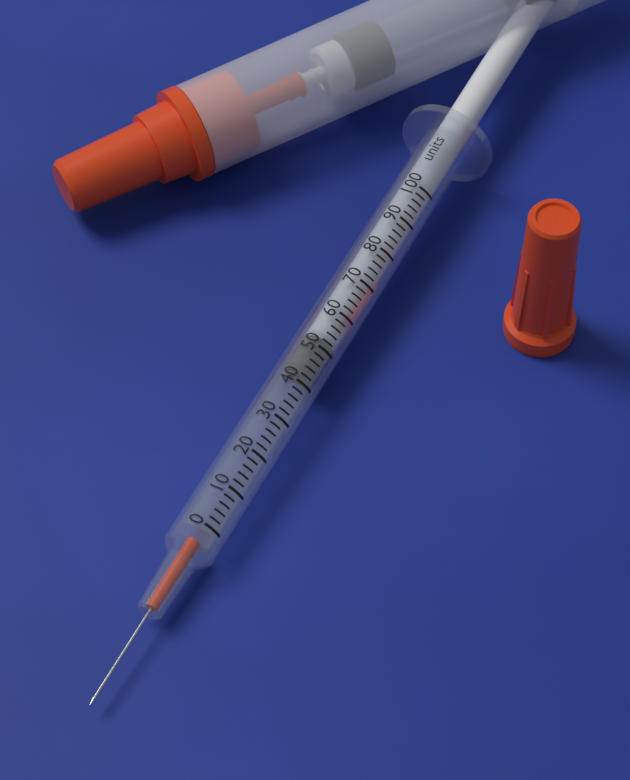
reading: 44 units
